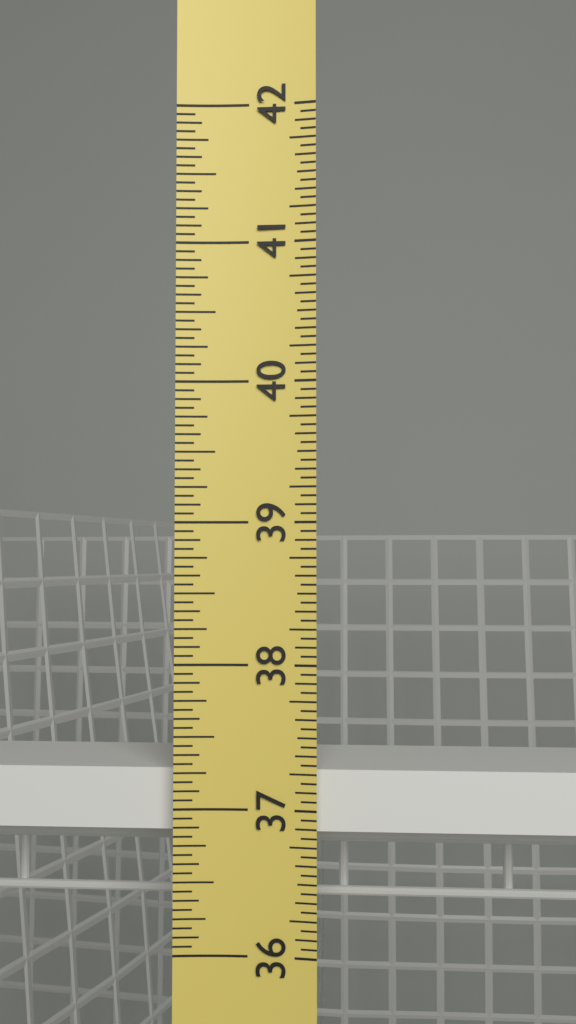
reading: 37.2500 in
